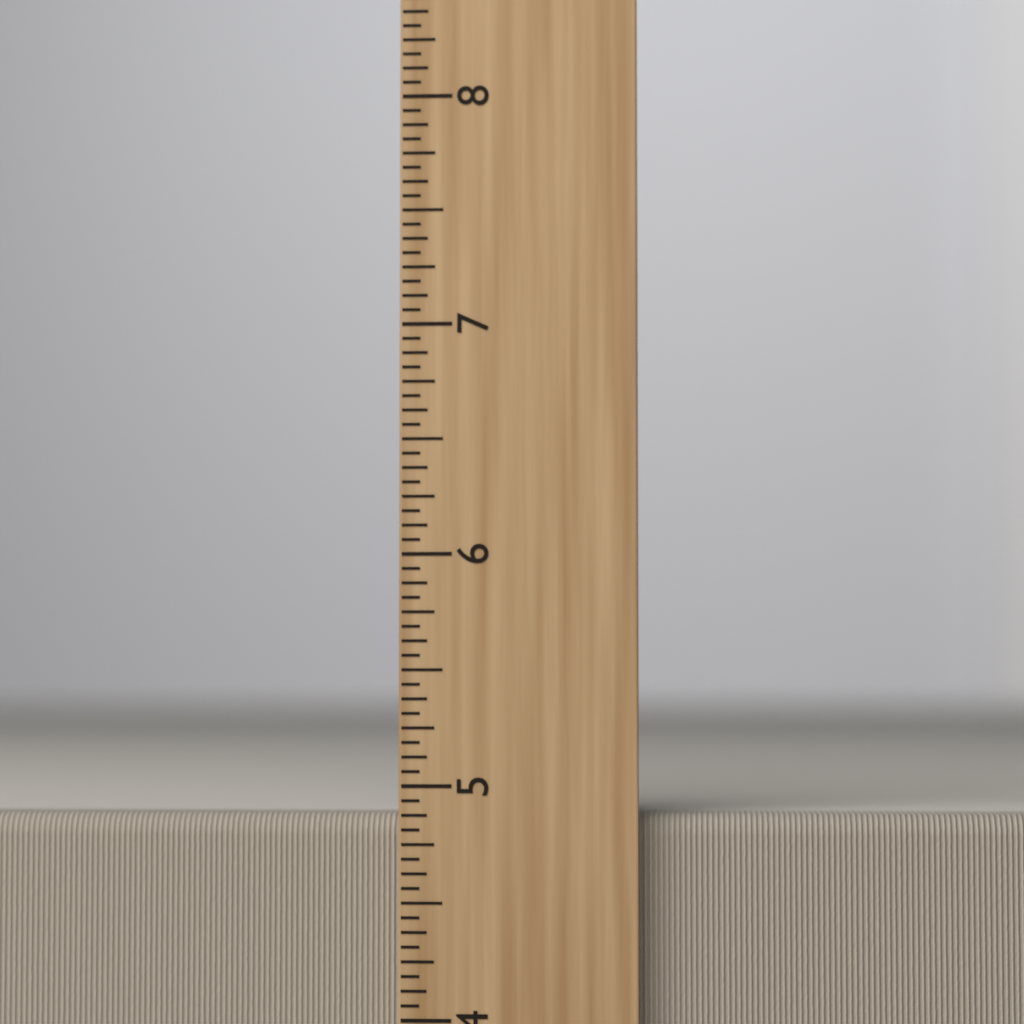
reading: 4.8750 inch
